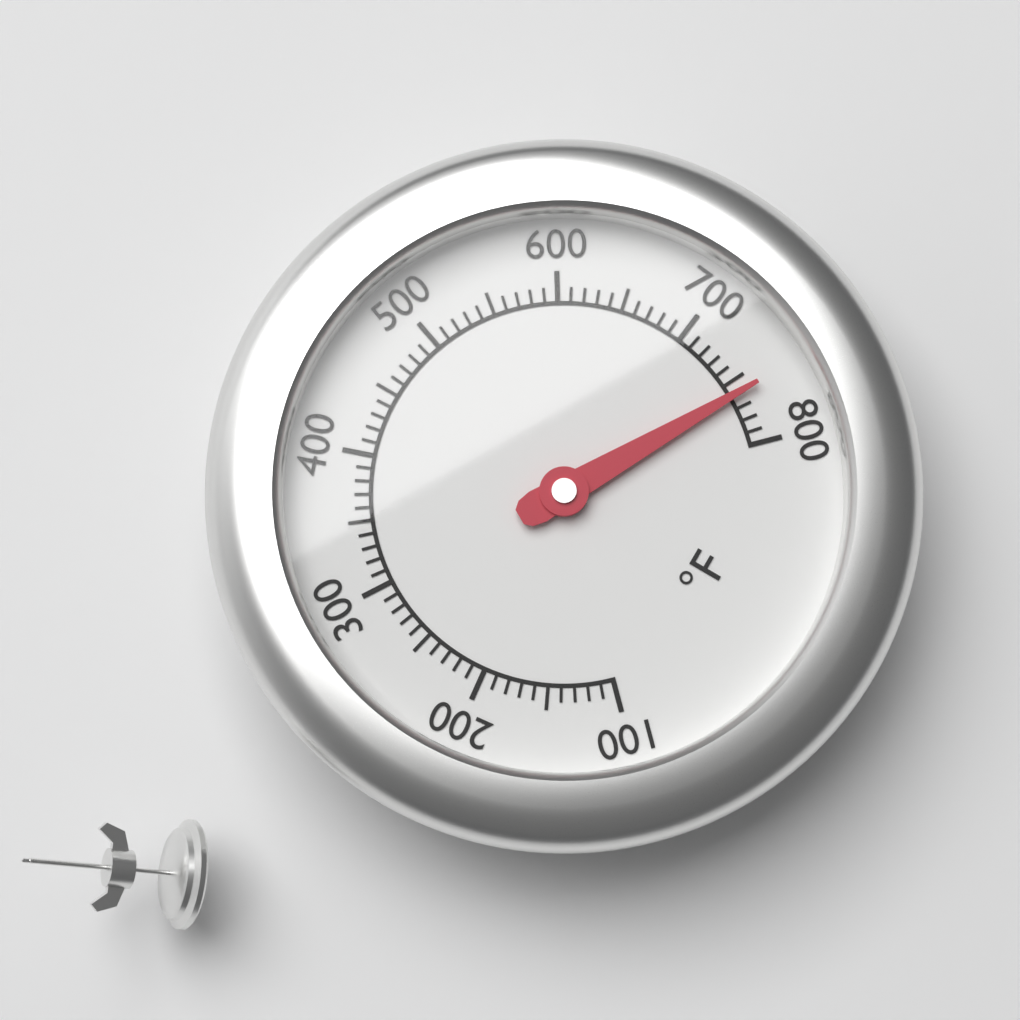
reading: 760 °F
